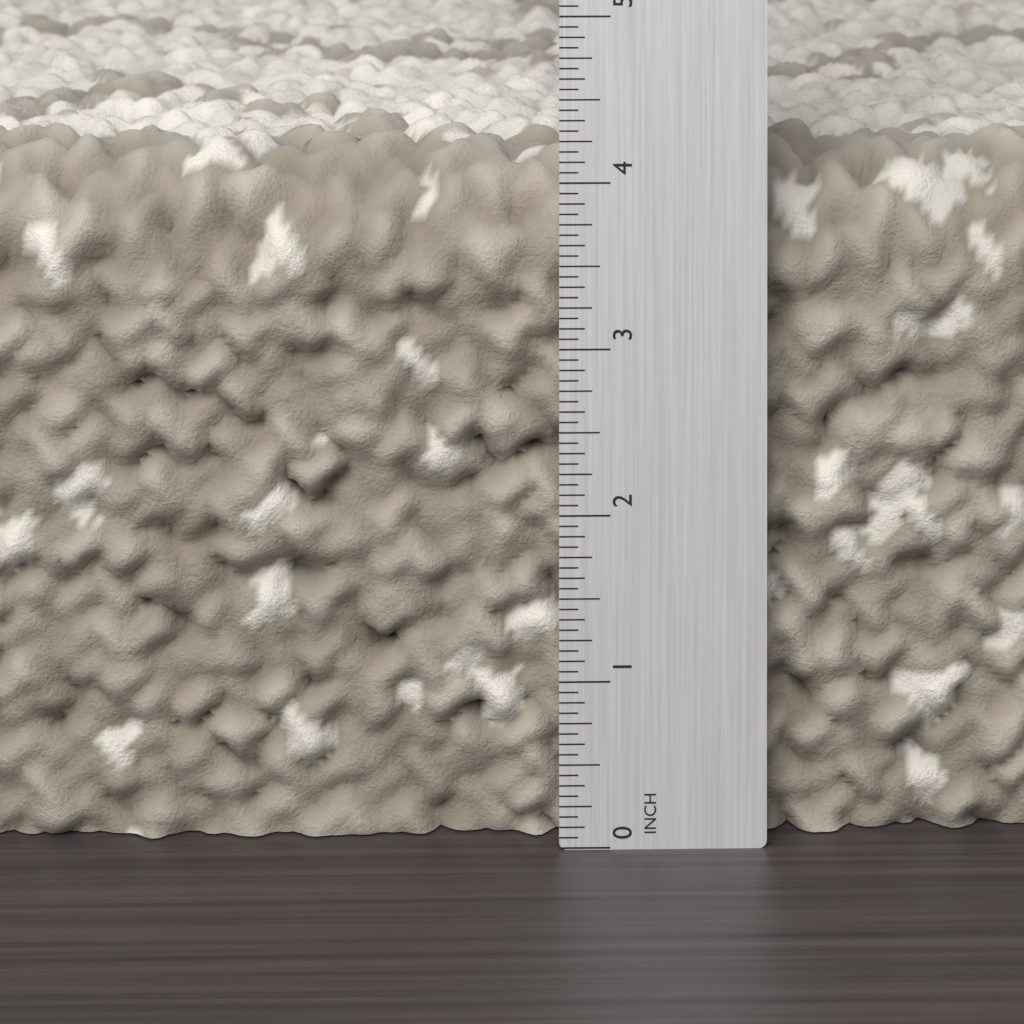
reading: 4.1875 in
